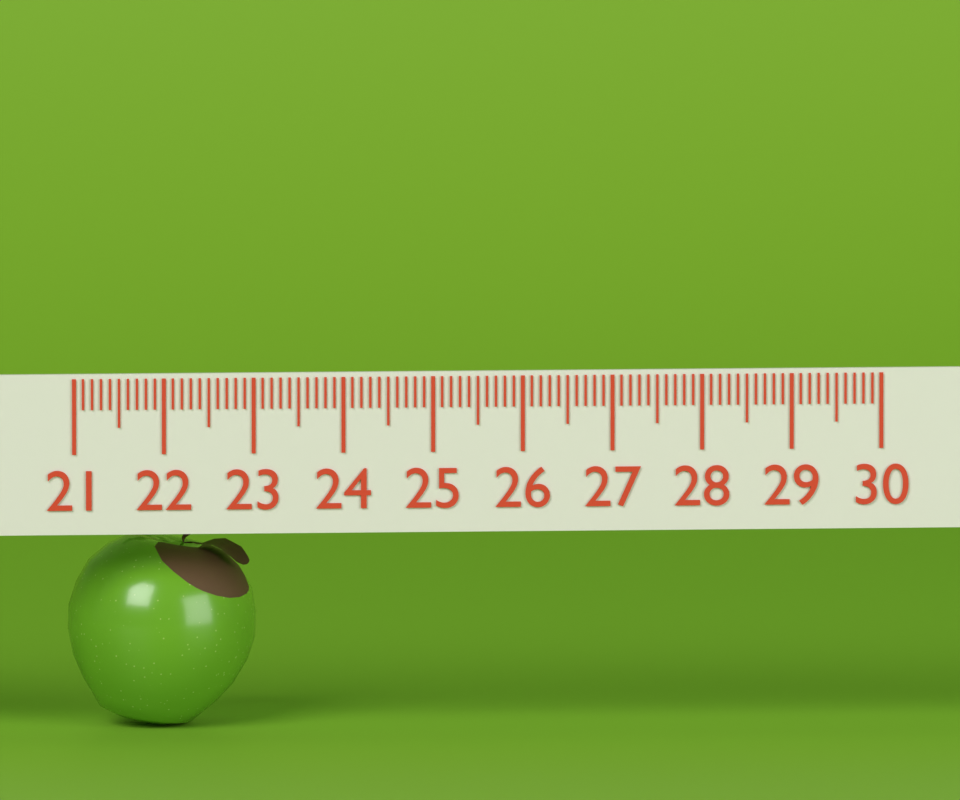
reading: 23.1 (no unit)
